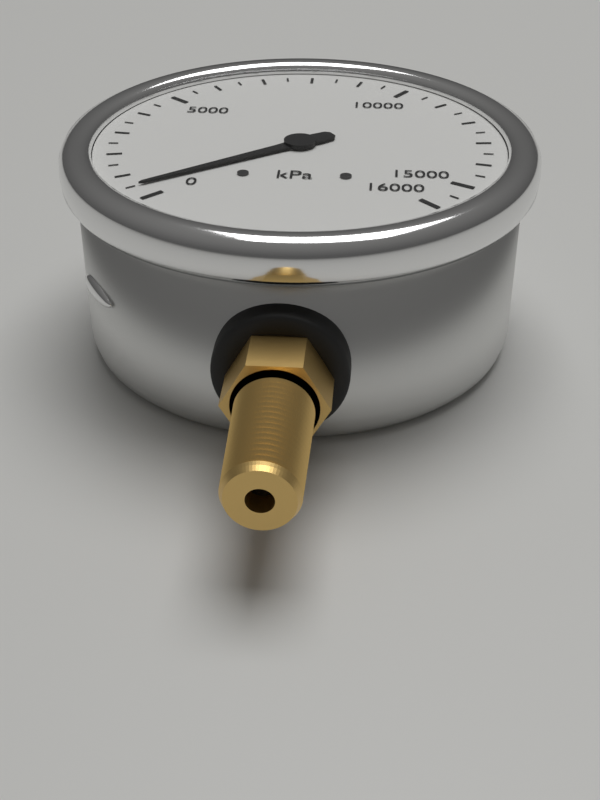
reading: 500 kPa
